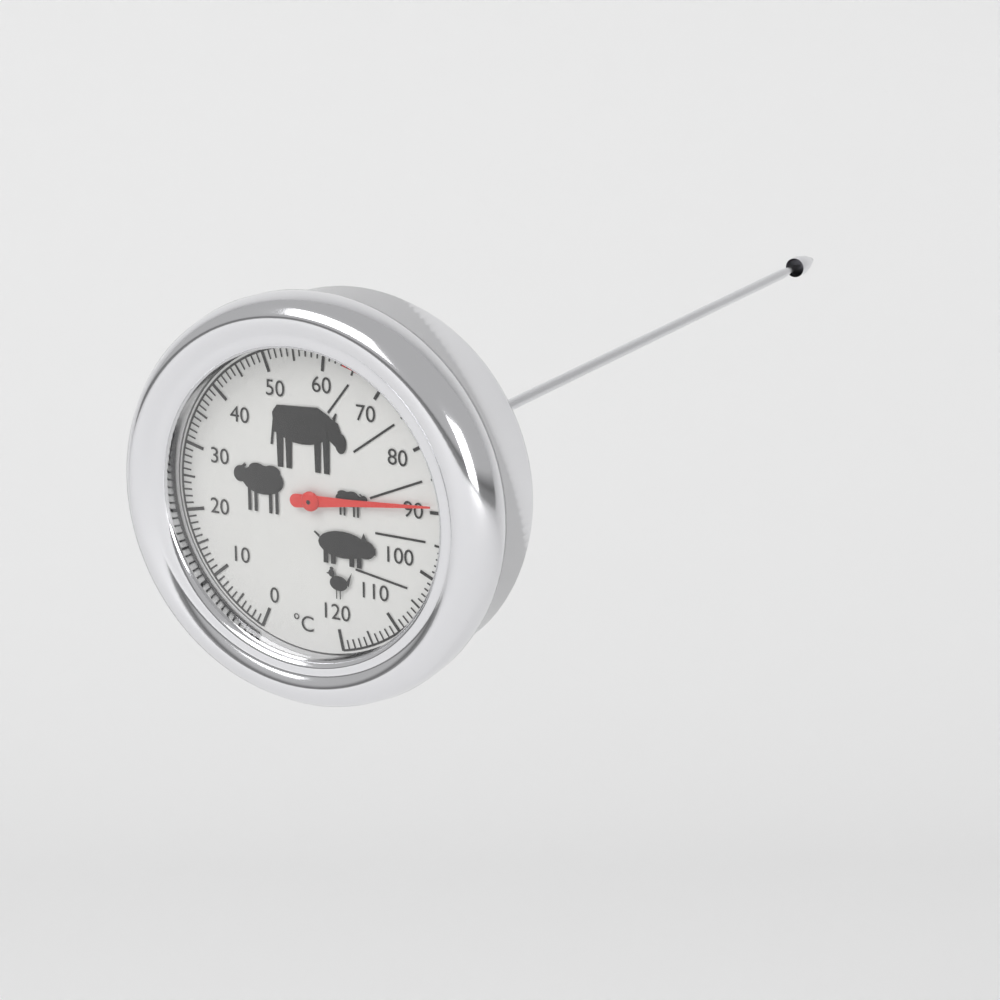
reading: 89 °C
